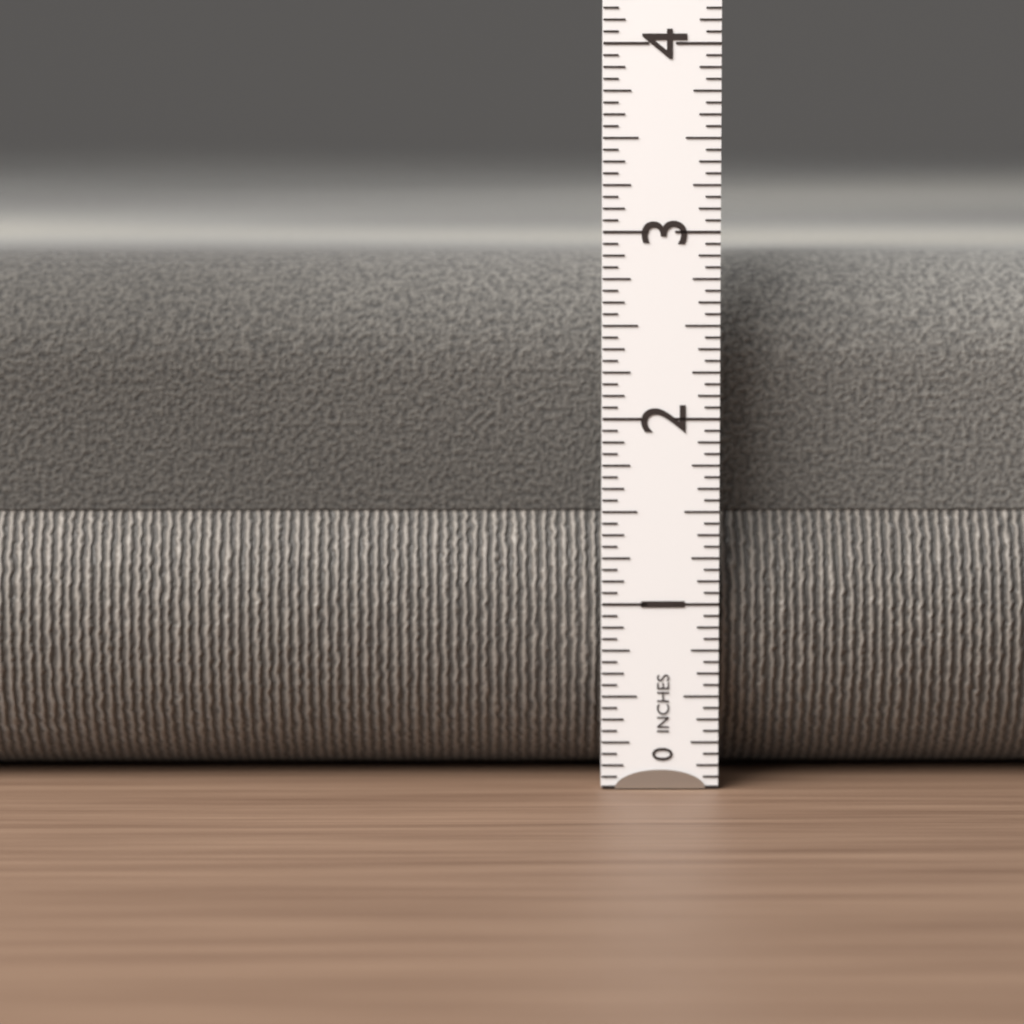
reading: 2.8750 in
